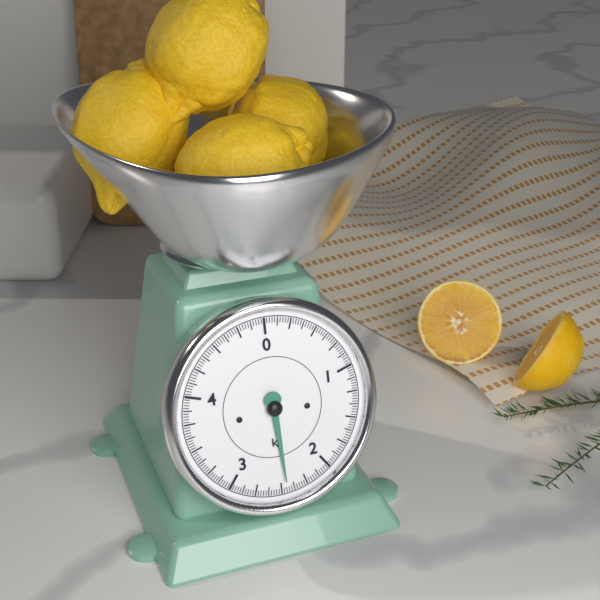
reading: 2.450 kg
